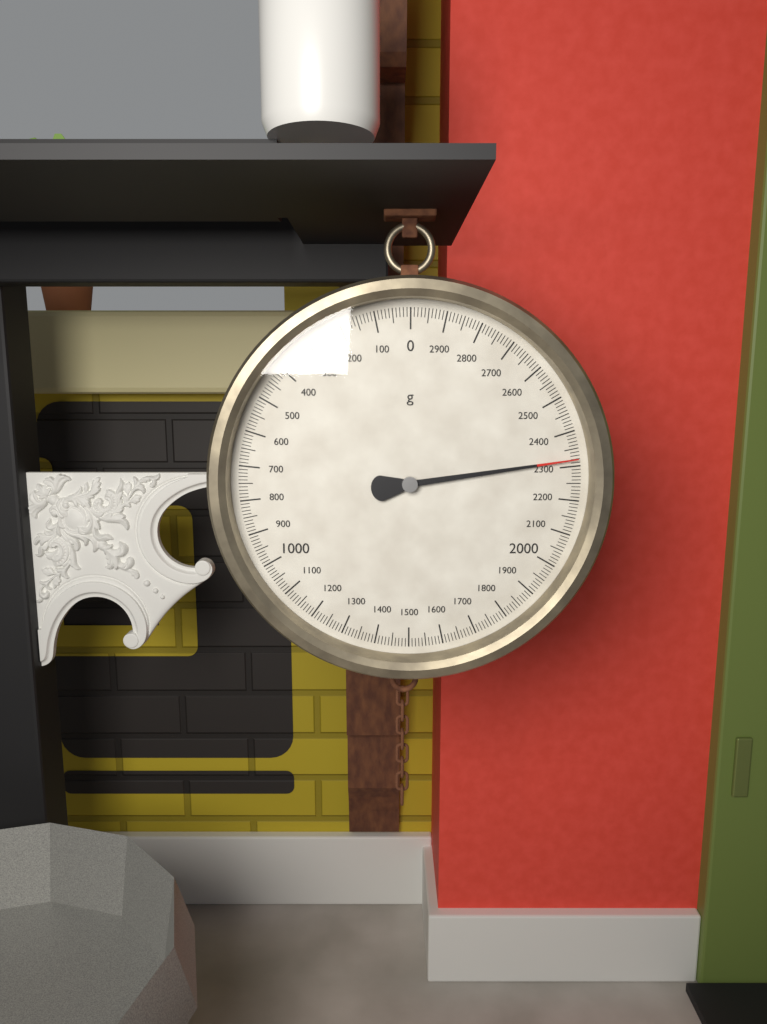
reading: 2320 g
